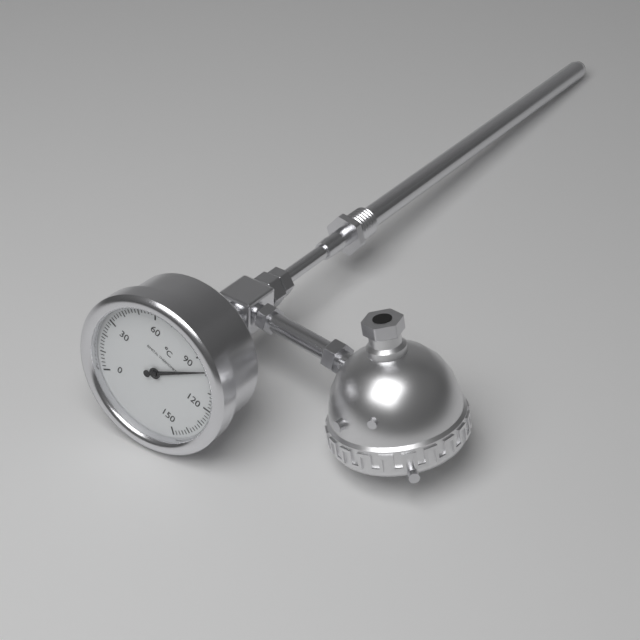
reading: 98 °C
